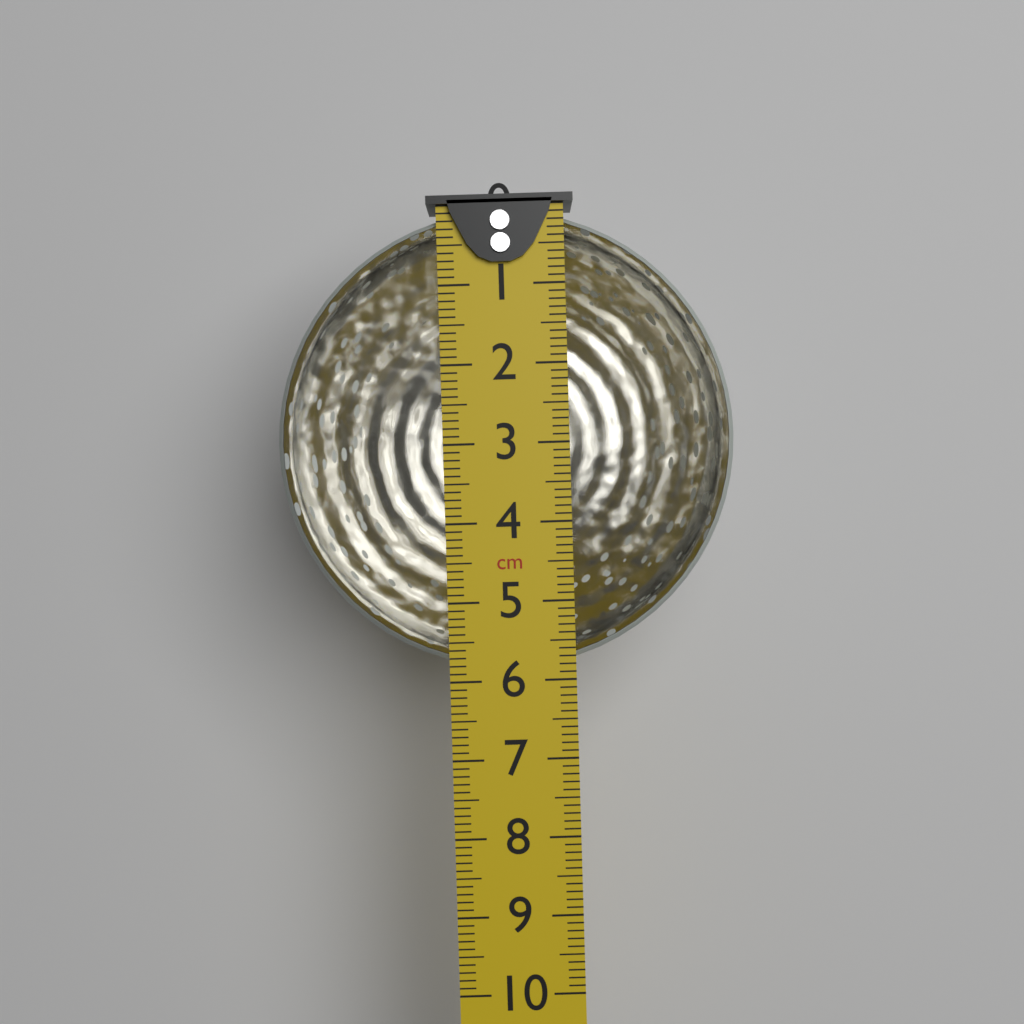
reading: 5.9 cm
